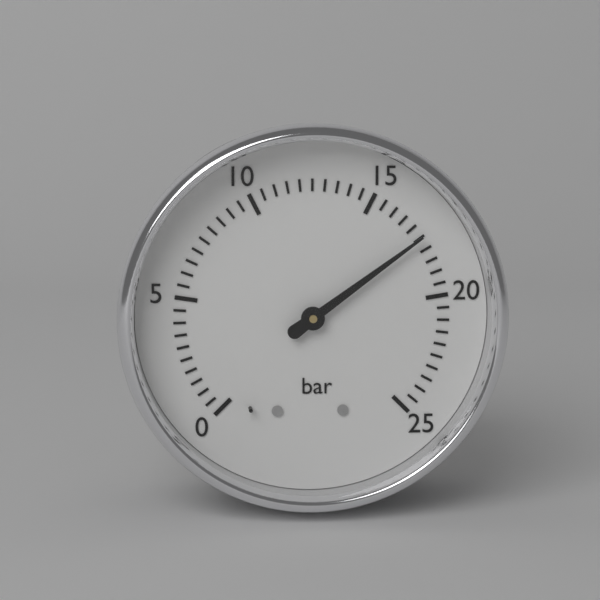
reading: 17.5 bar
